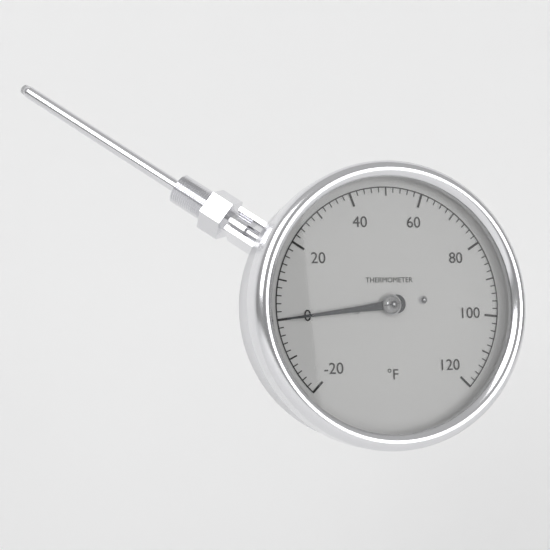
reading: 0 °F
